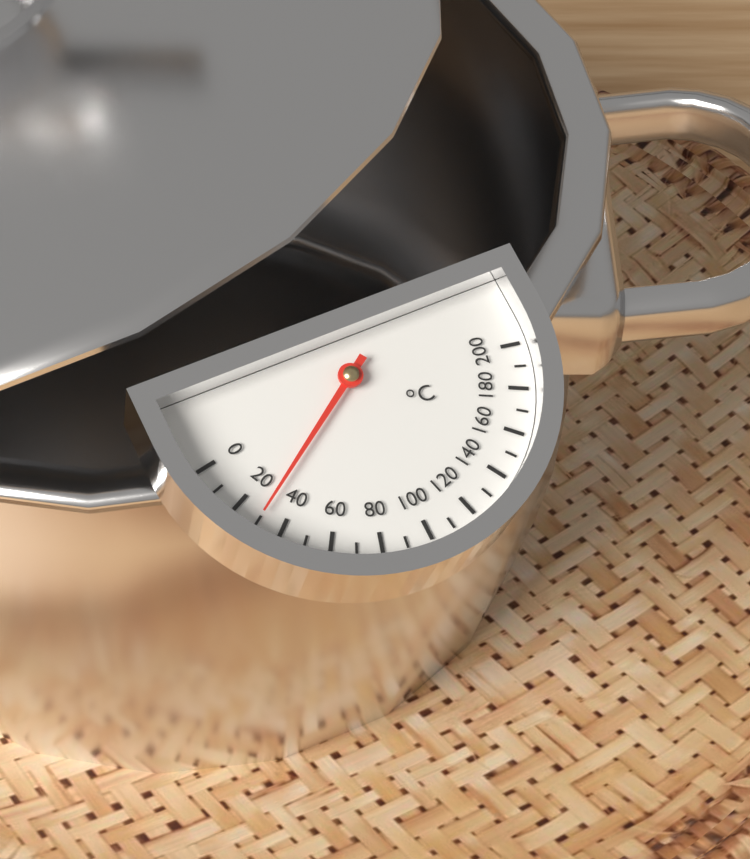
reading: 30 °C
